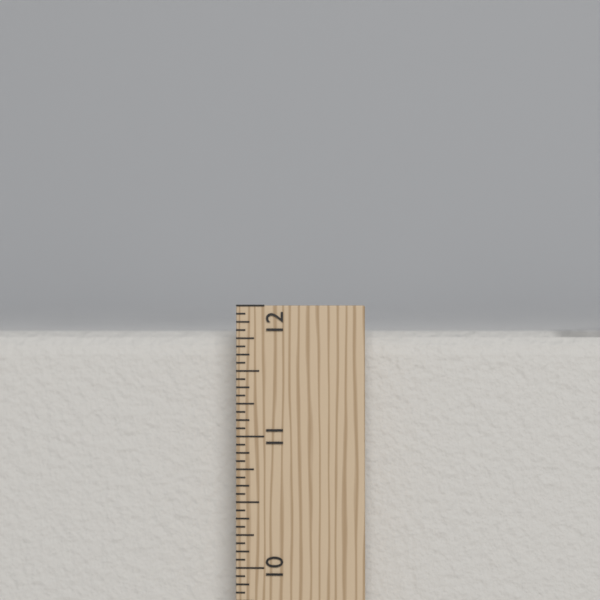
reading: 11.8125 in
